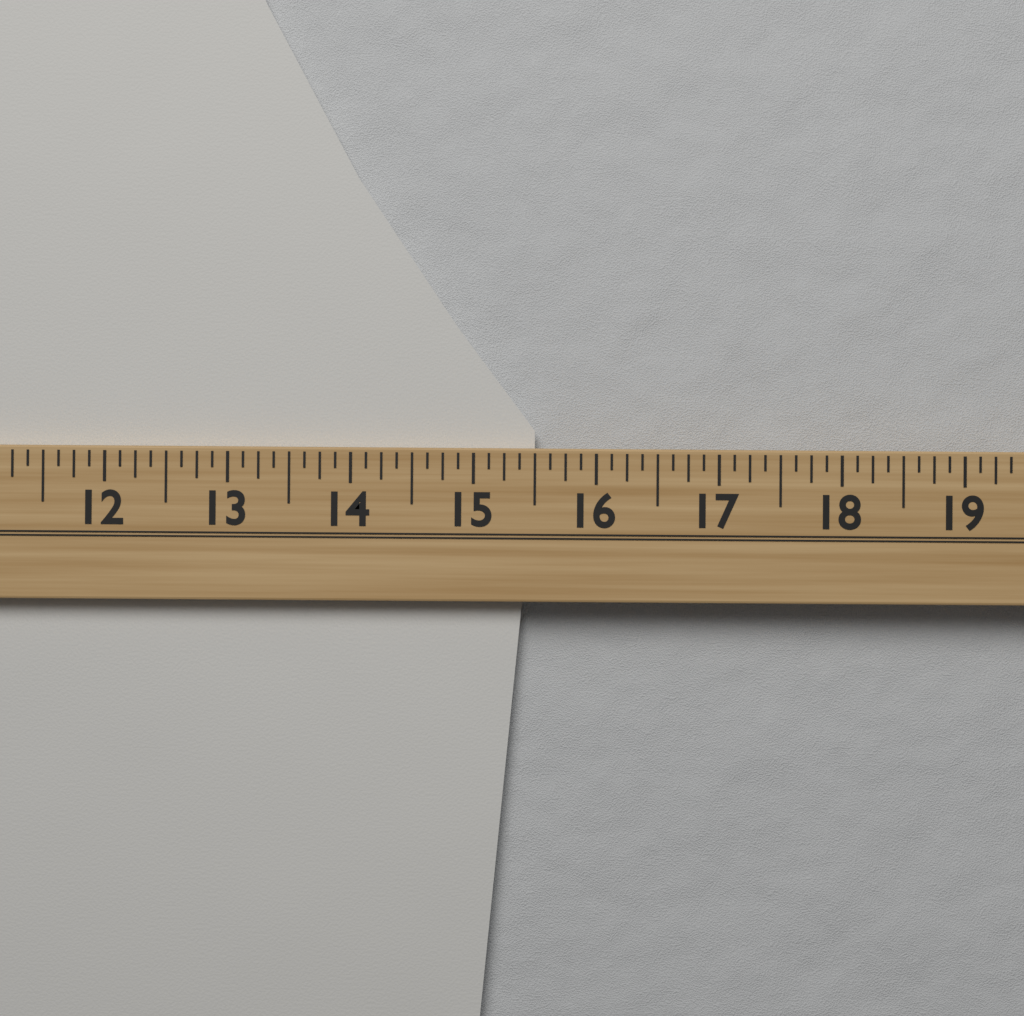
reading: 15.500 (no unit)
